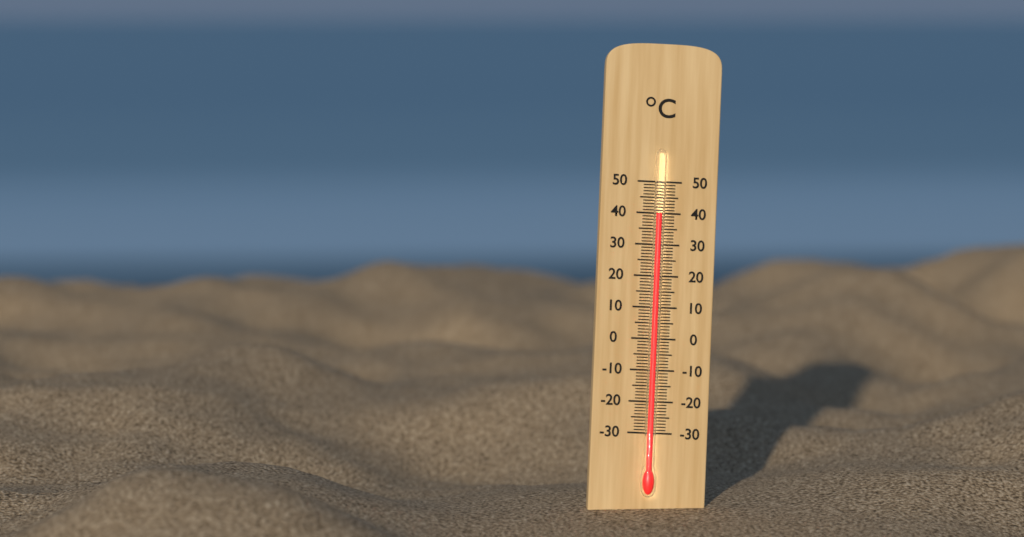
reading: 40 °C
